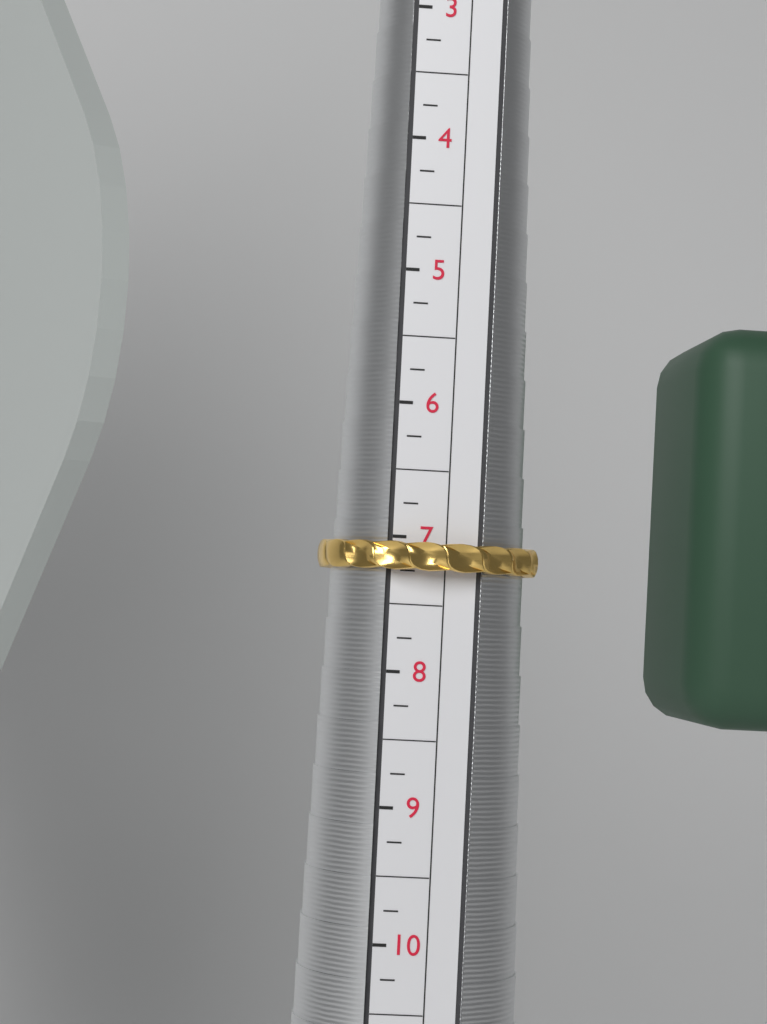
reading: 7.25 (no unit)
